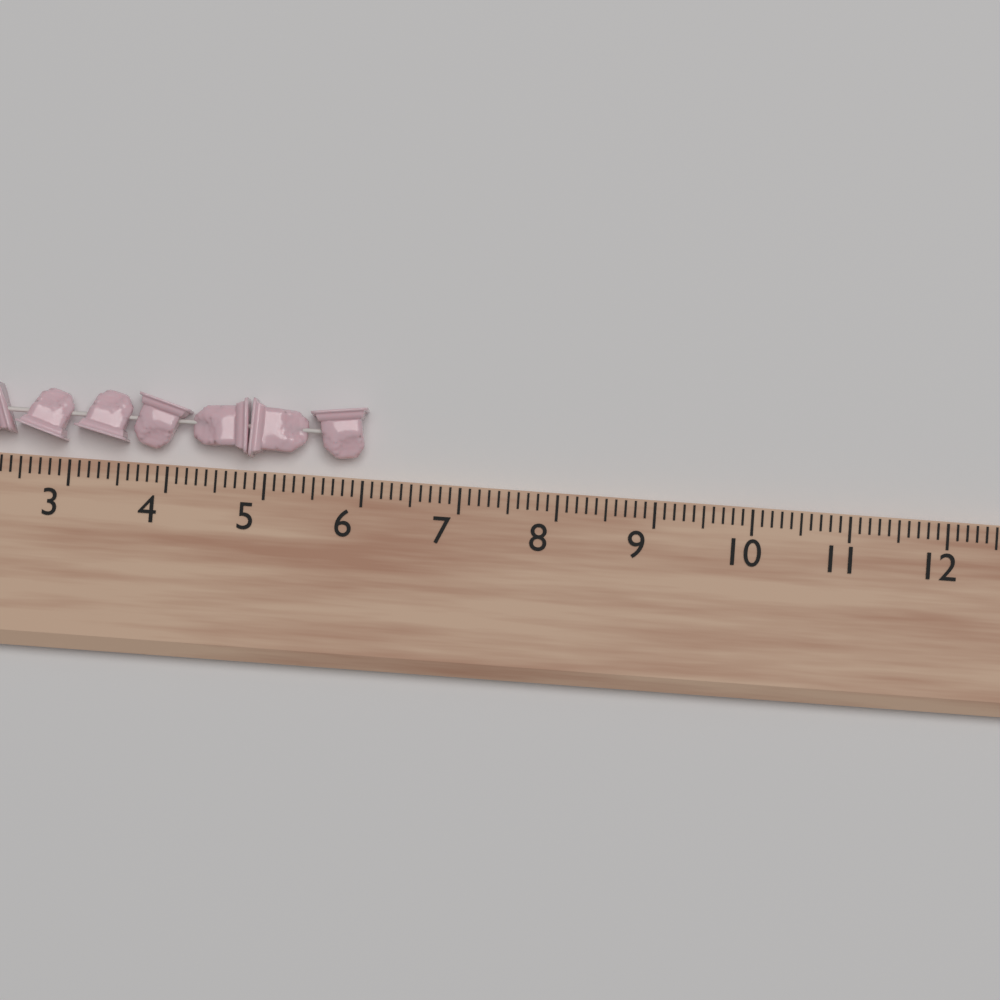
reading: 6.0 (no unit)
